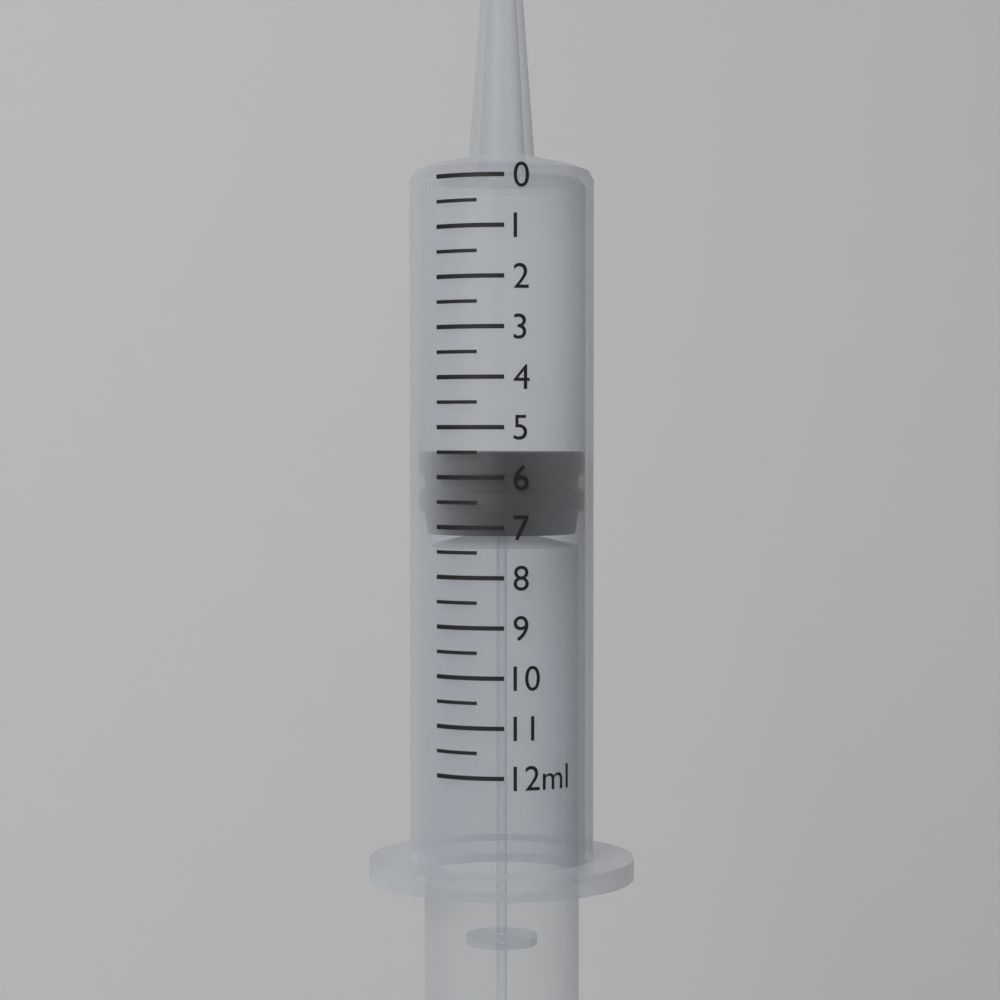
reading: 5.5 ml
